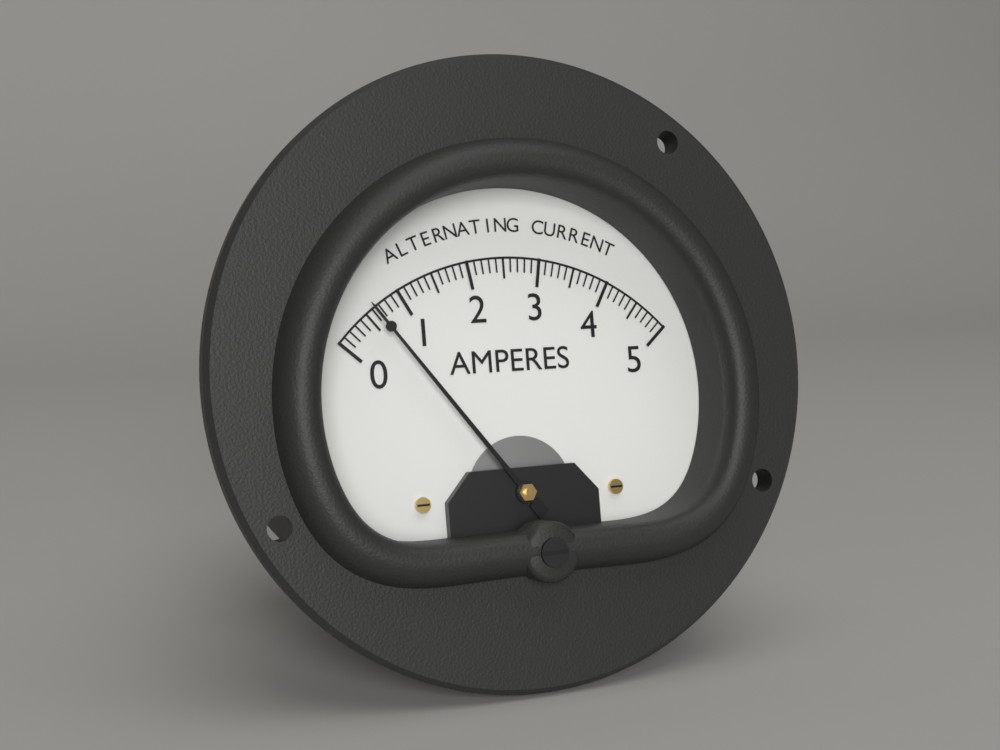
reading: 0.6 A
